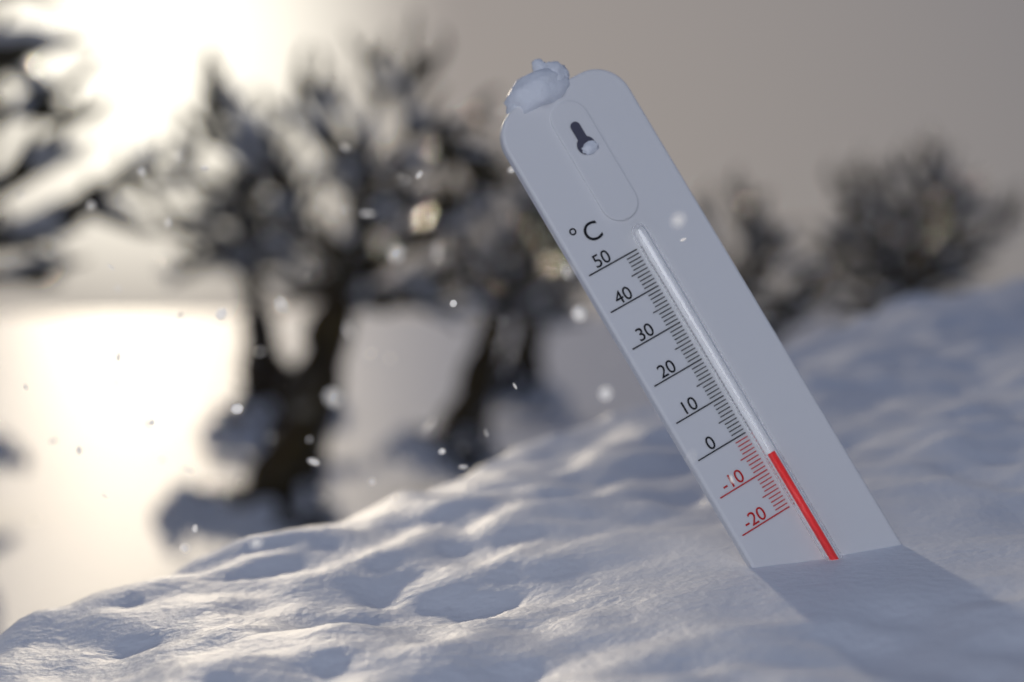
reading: -7 °C
